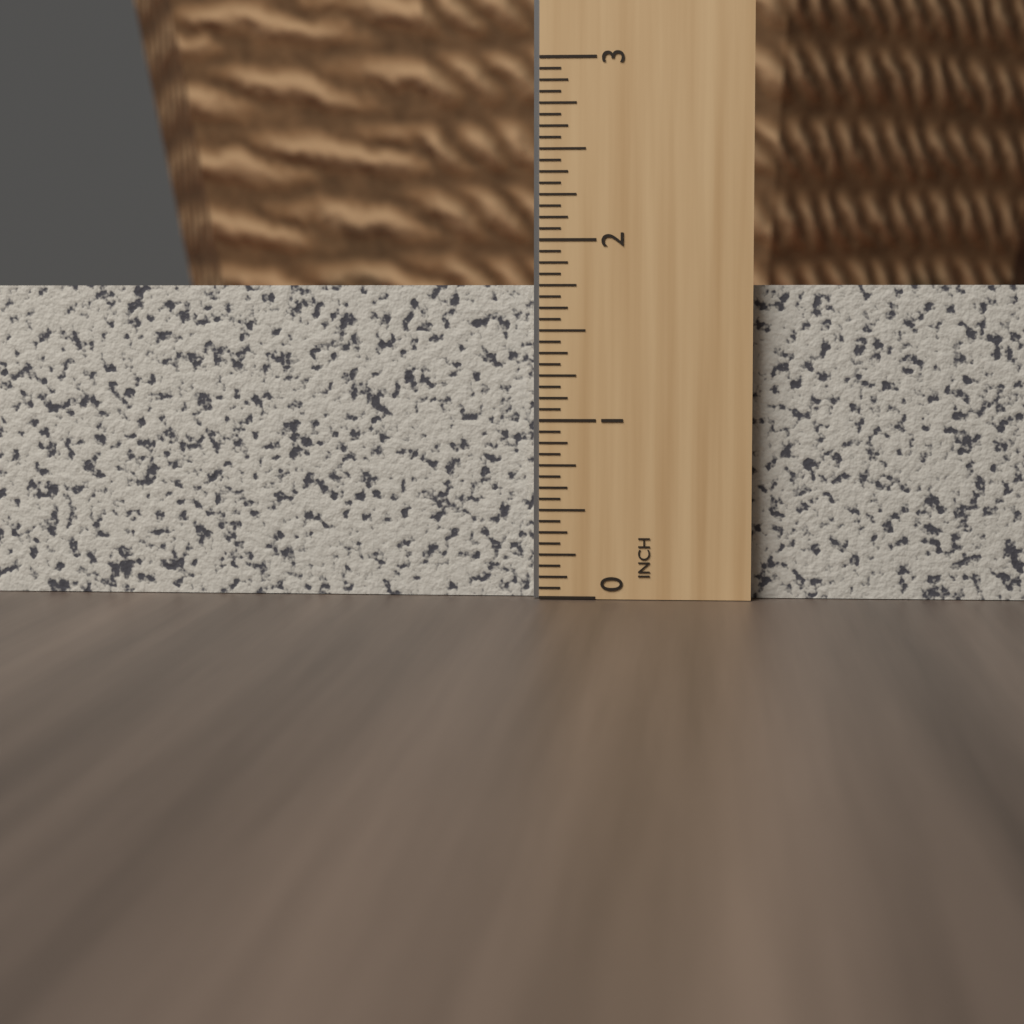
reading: 1.7500 in
